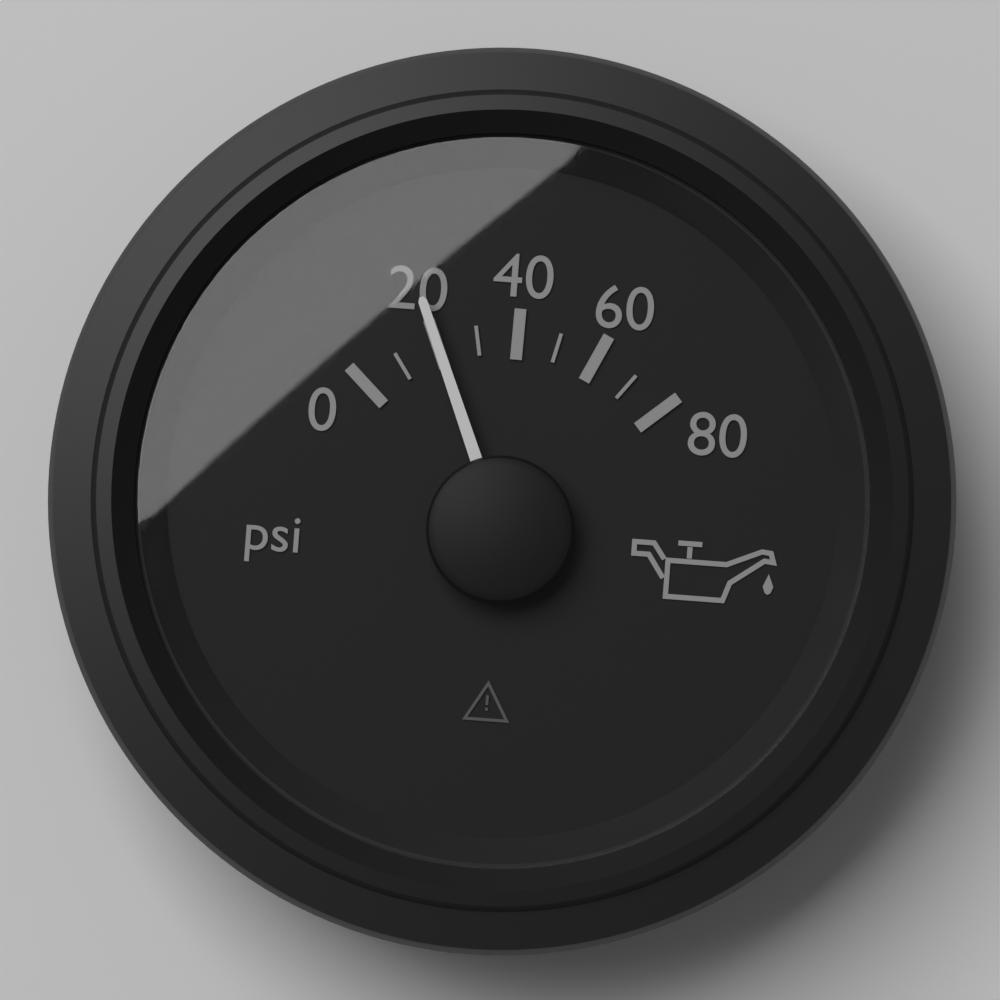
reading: 20 psi
